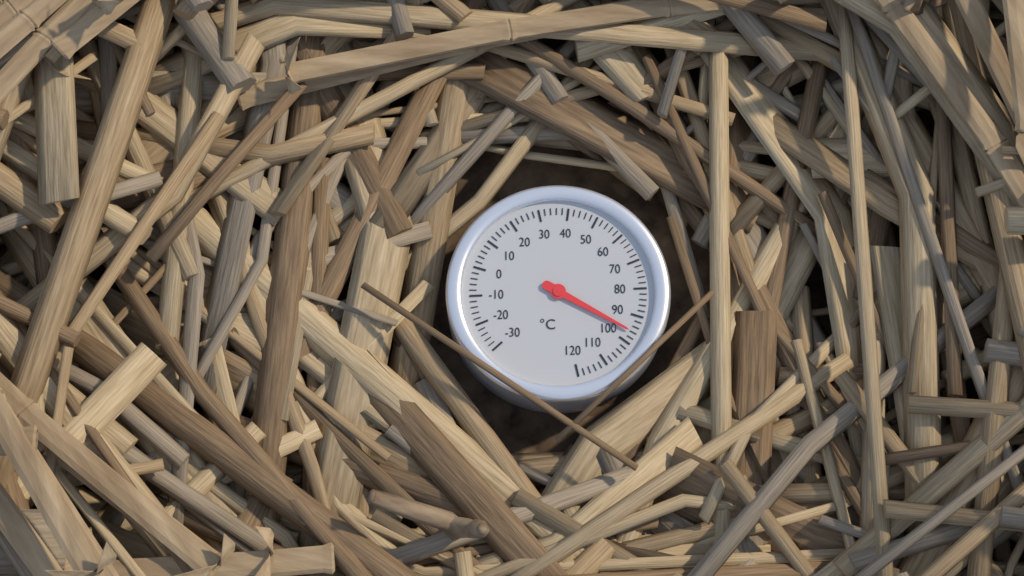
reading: 96 °C
